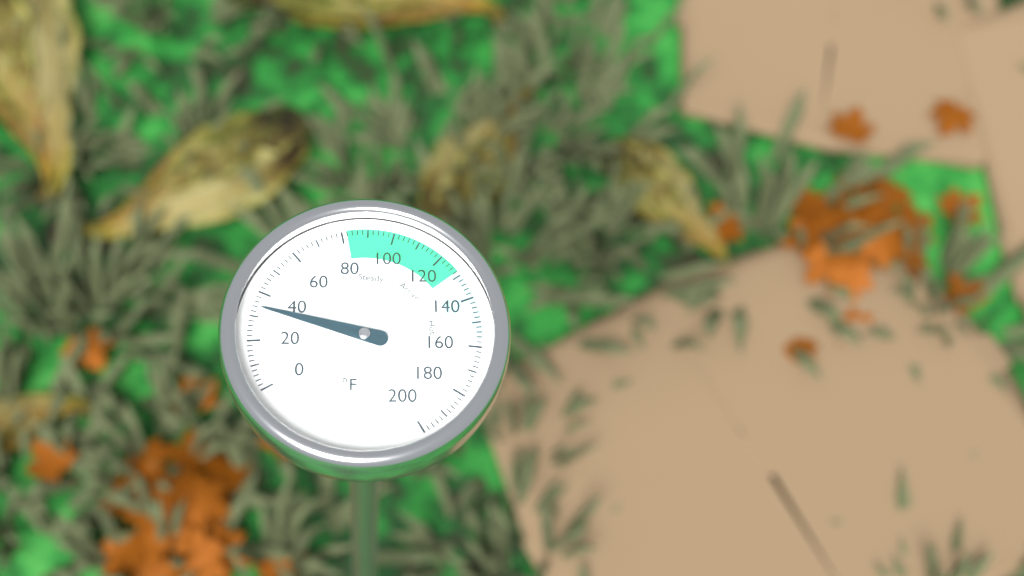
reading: 34 °F
